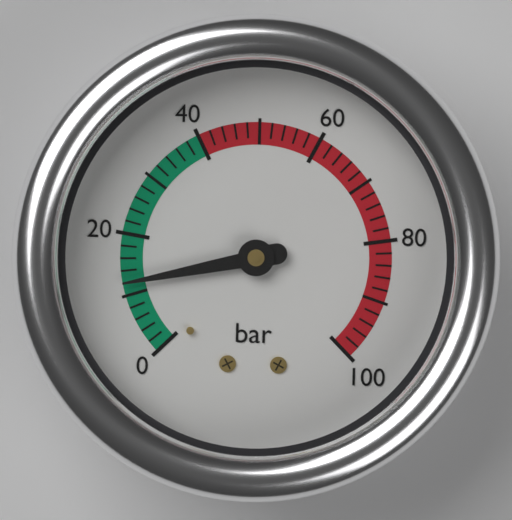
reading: 12 bar
